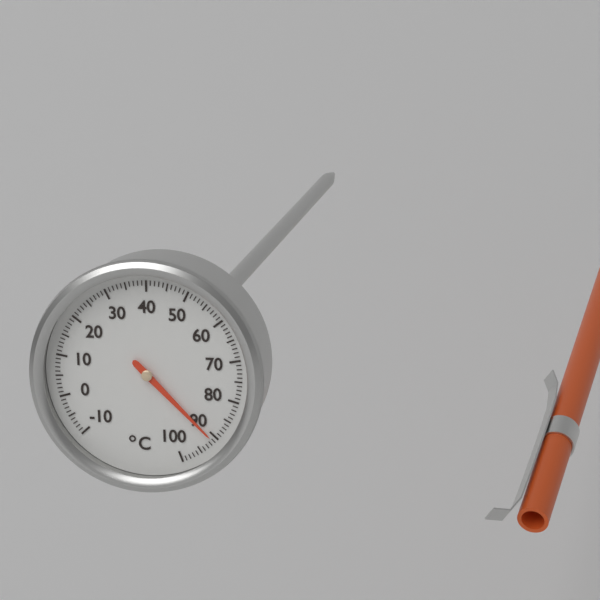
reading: 91 °C
